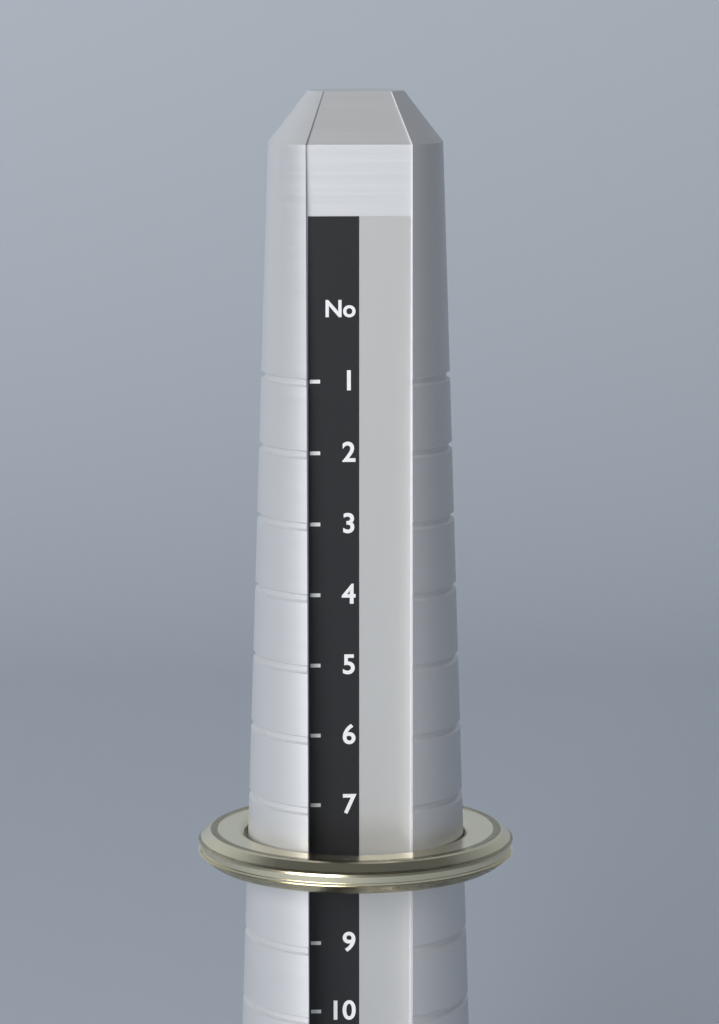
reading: 8 (no unit)
